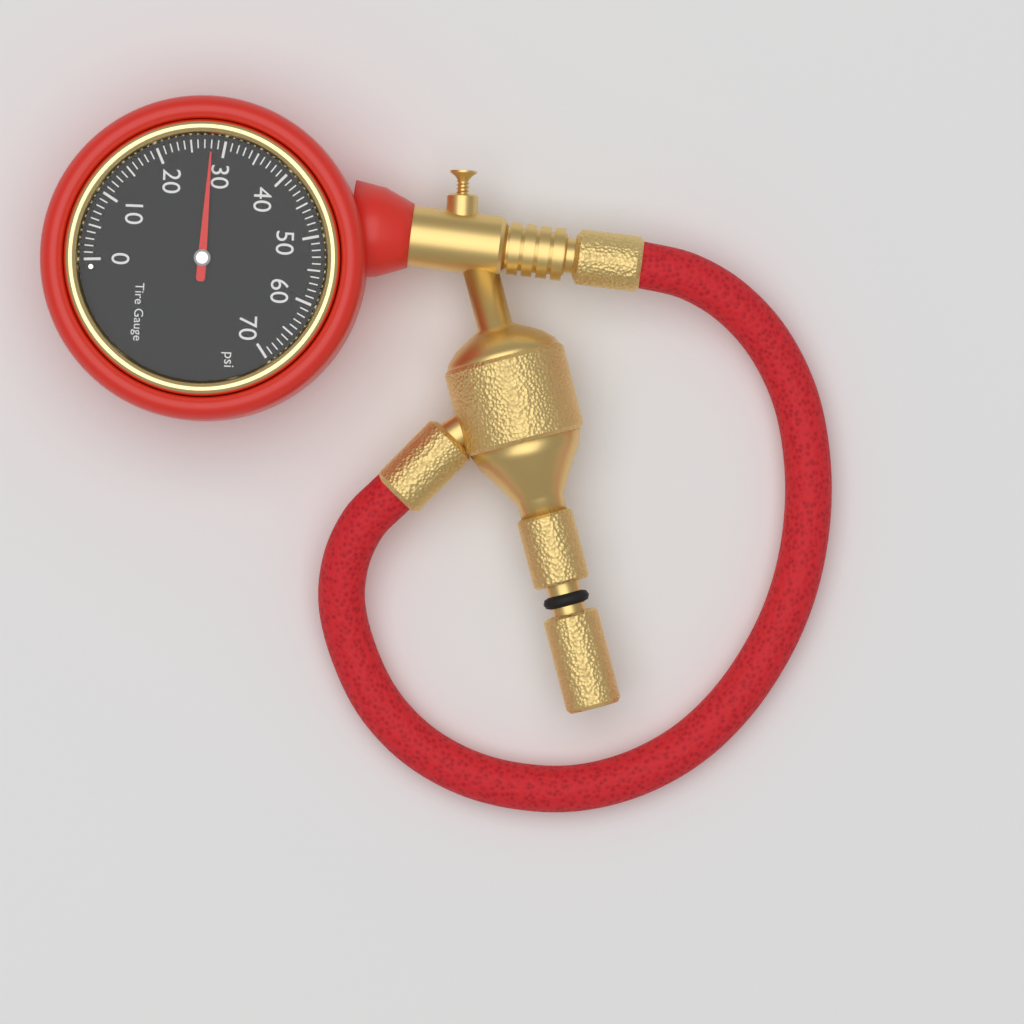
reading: 28 psi
